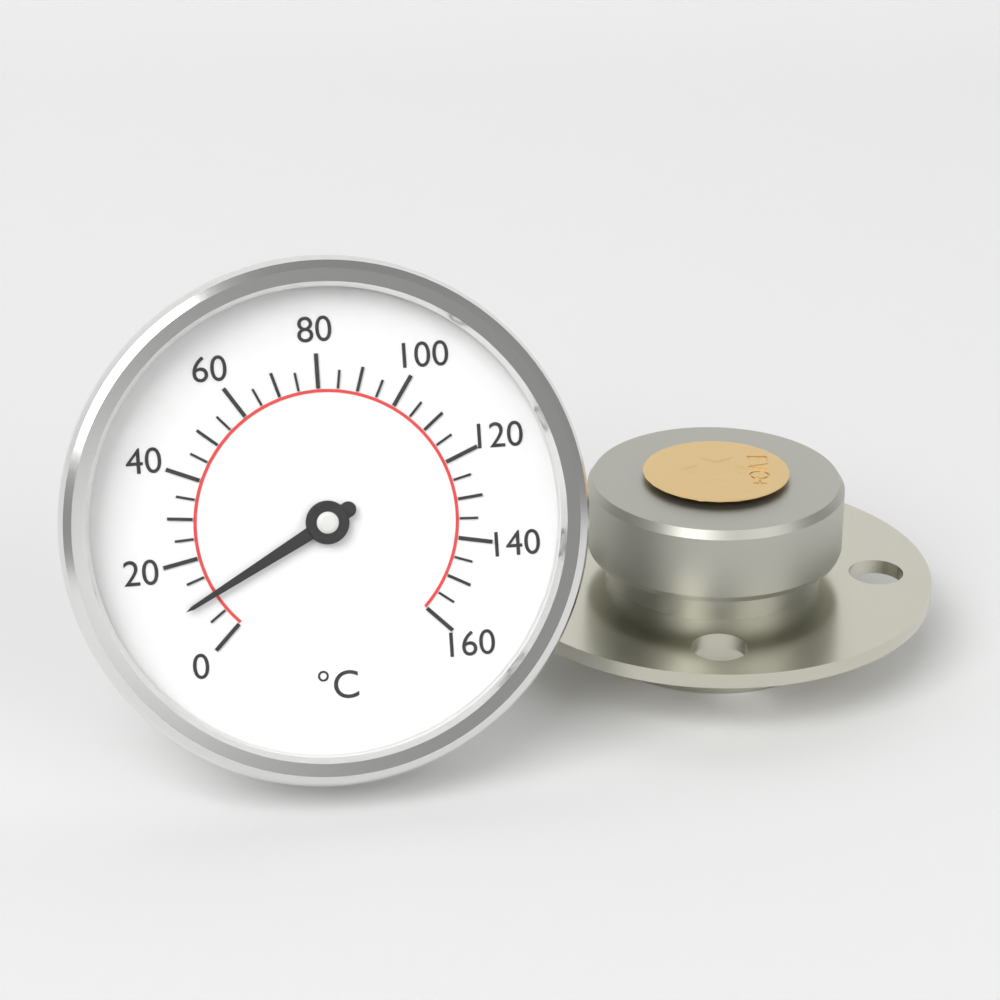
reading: 10 °C
